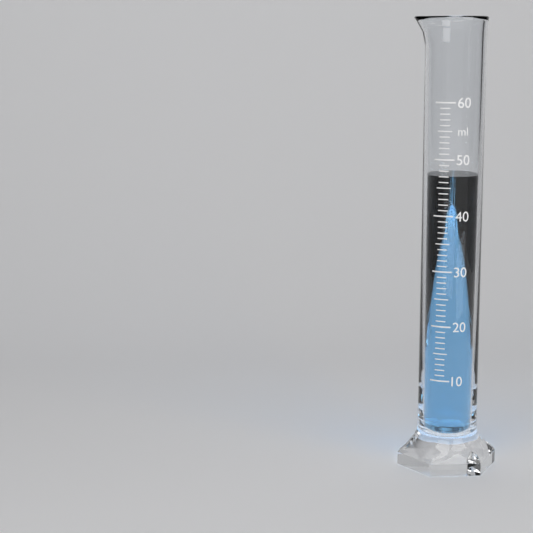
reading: 47 ml
